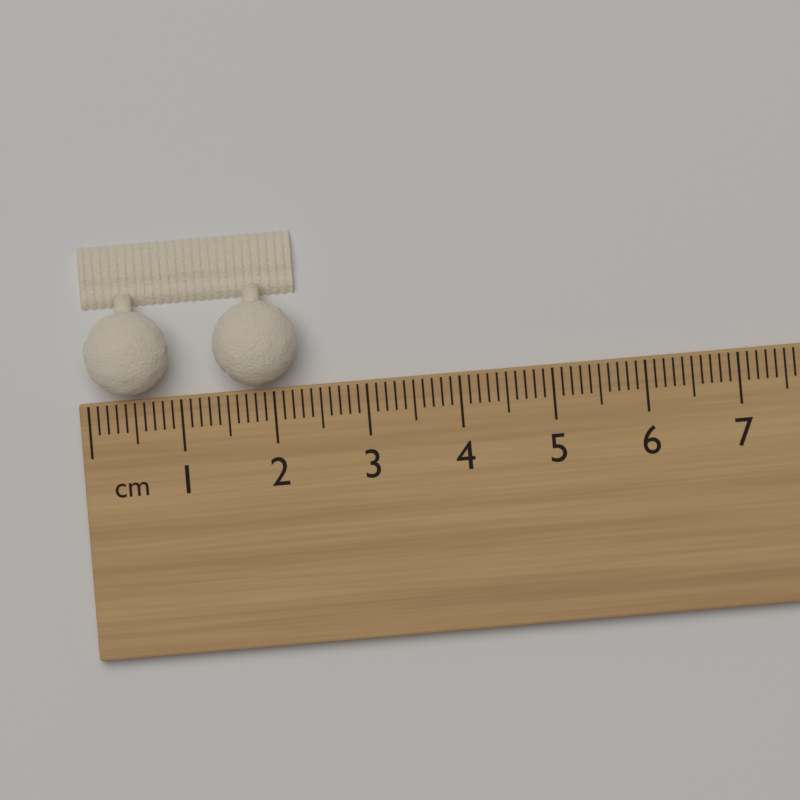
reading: 2.3 cm
